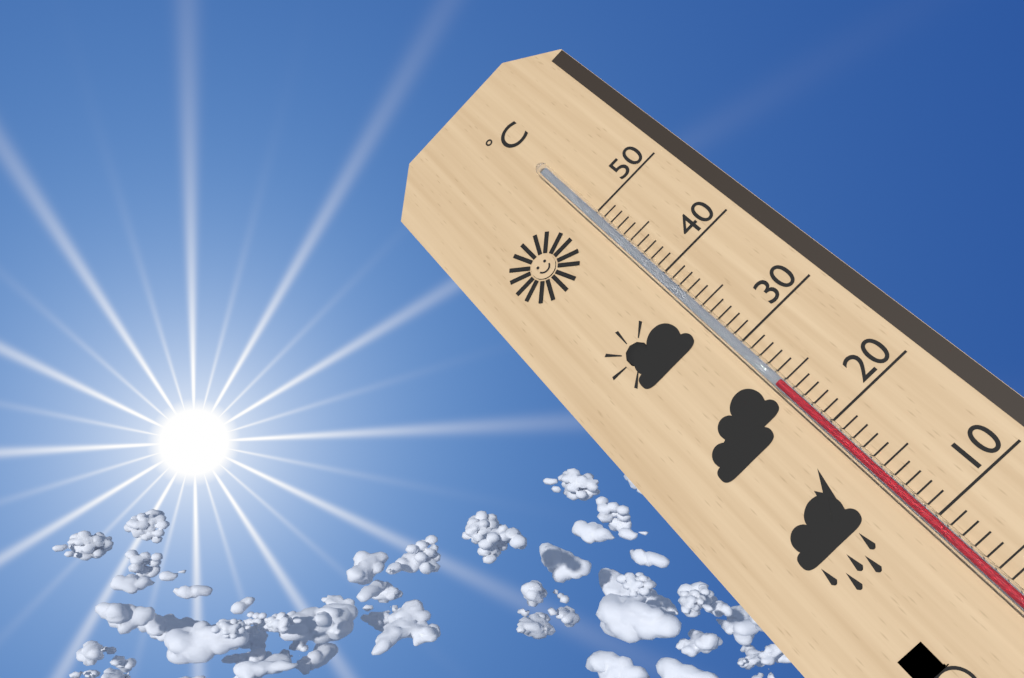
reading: 25 °C
